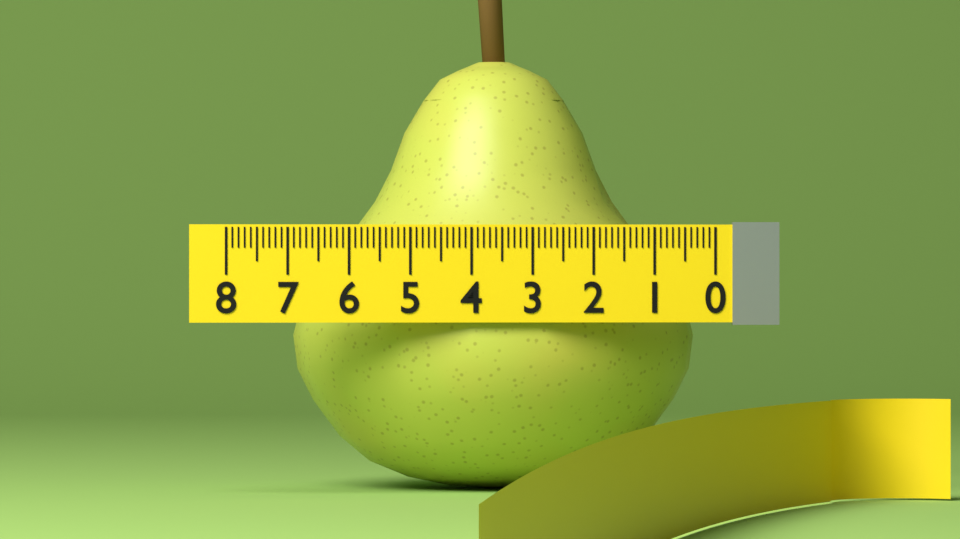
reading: 6.8 (no unit)
